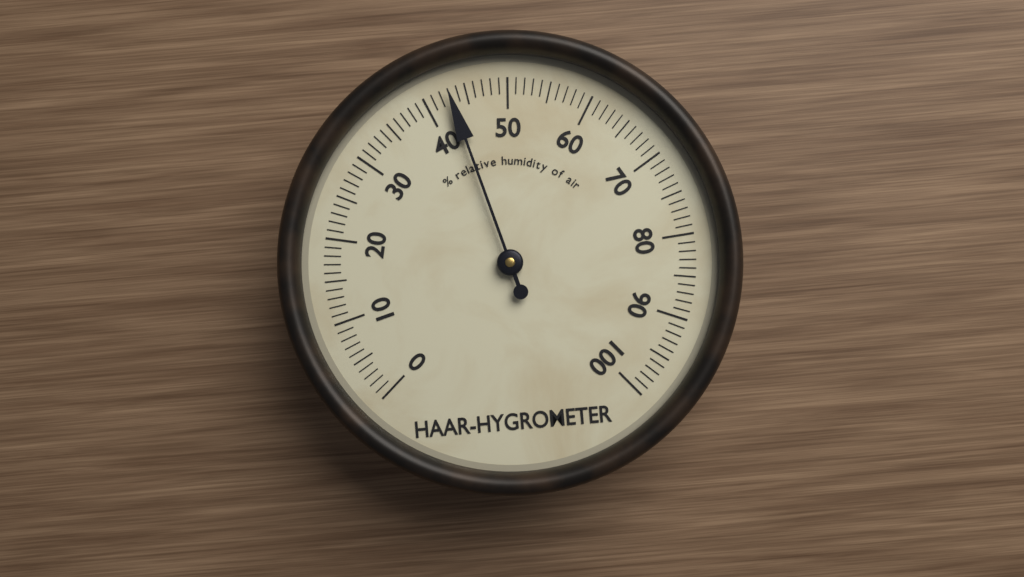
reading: 43 %
